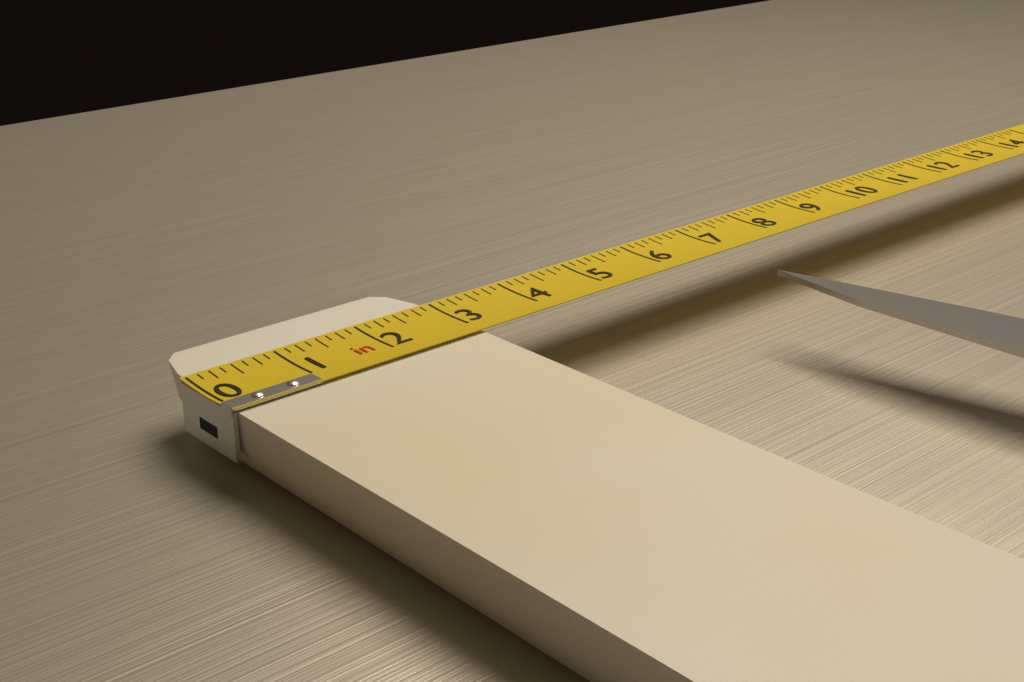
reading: 3.000 in
